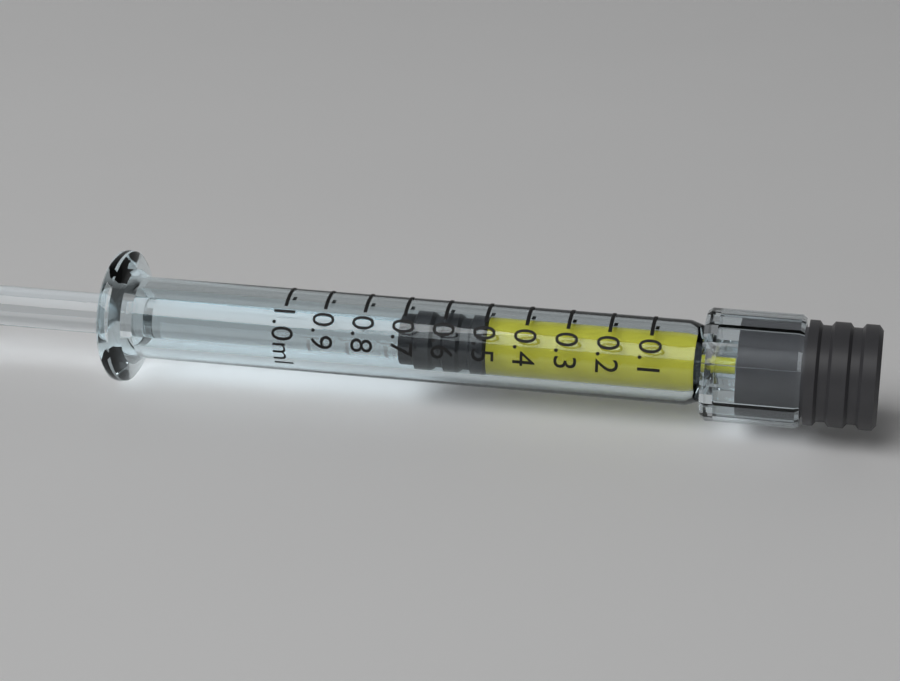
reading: 0.5 ml
